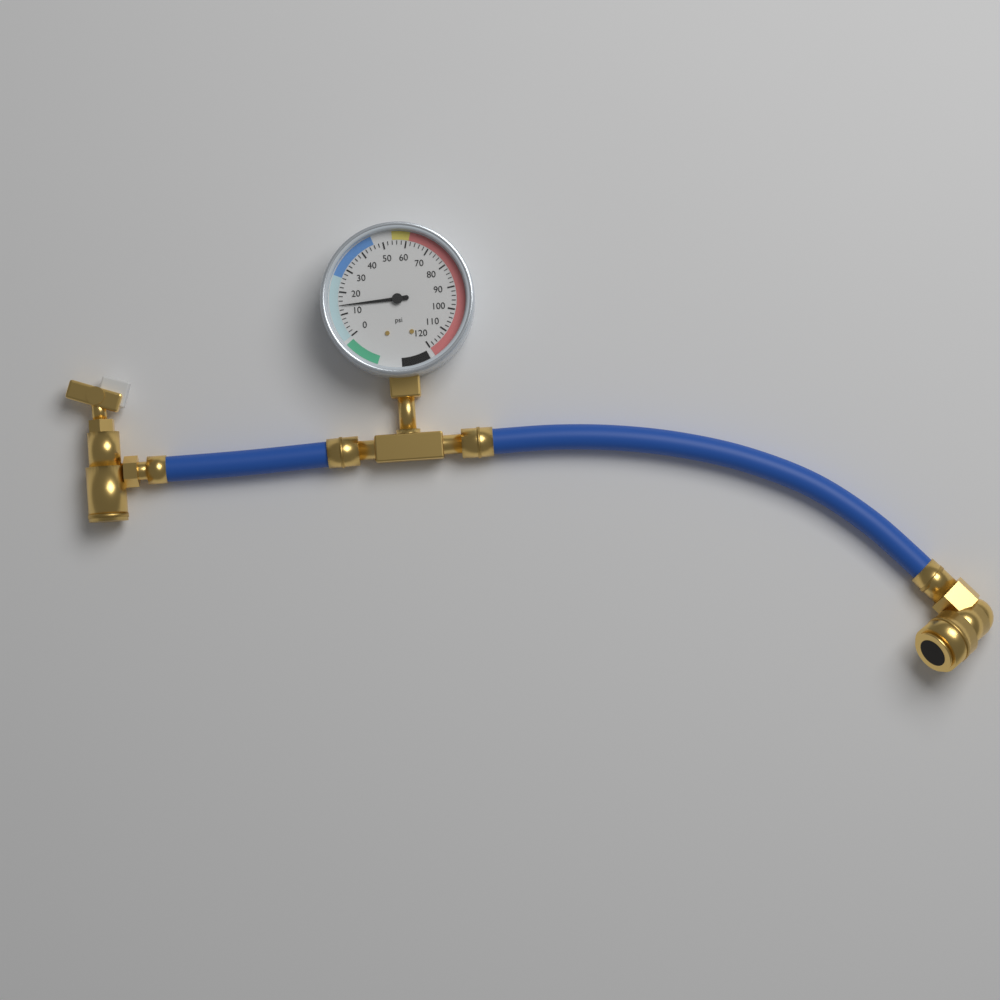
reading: 14 psi
